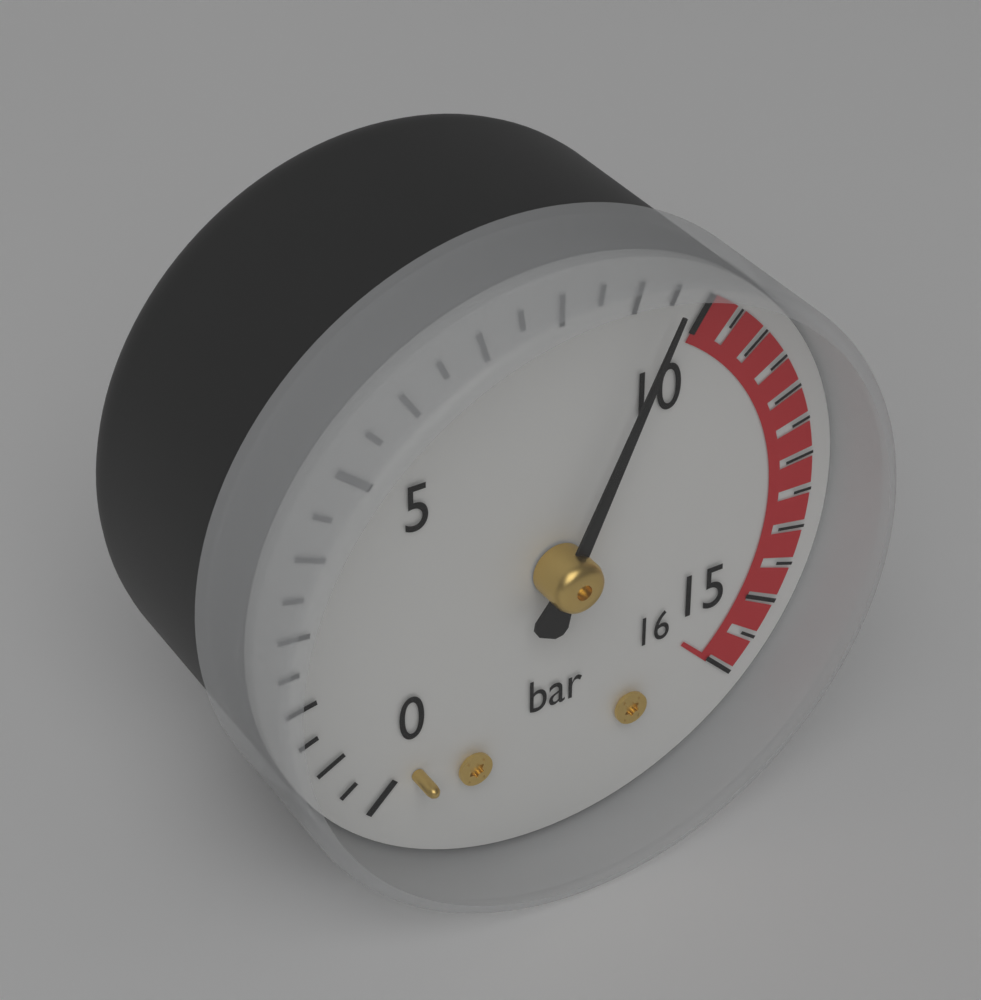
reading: 9.5 bar
